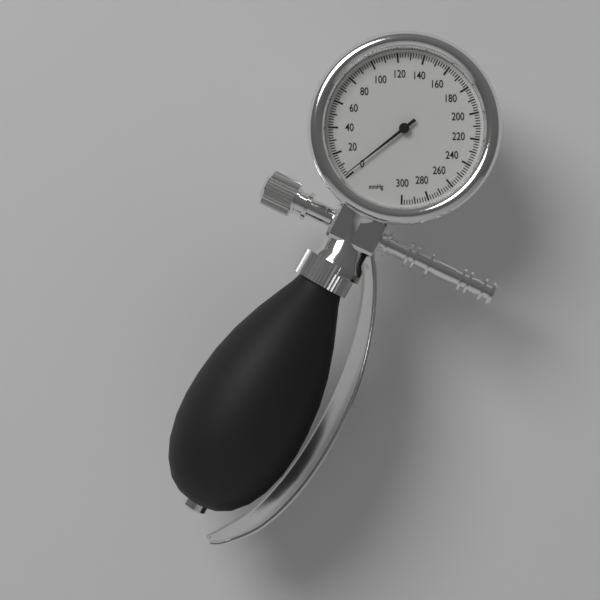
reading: 2 mmHg
